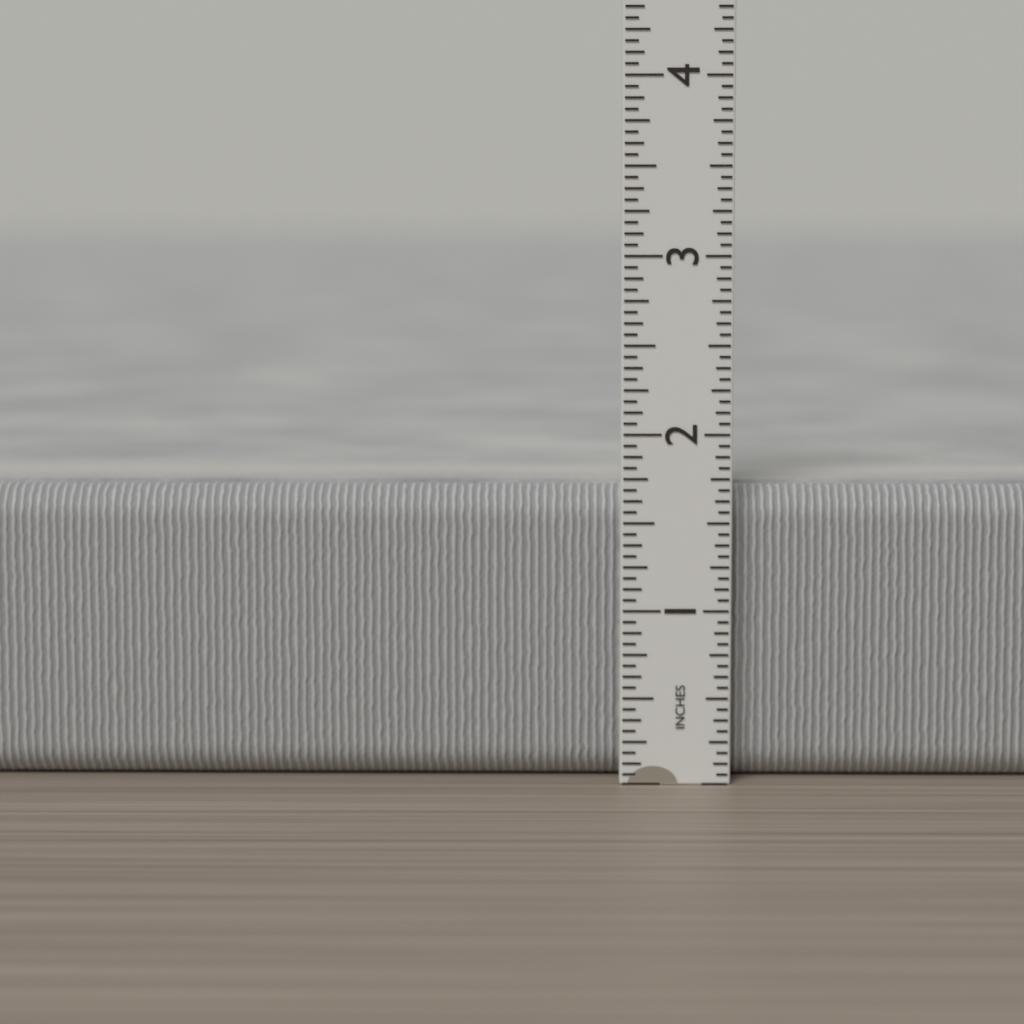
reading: 1.6875 in
